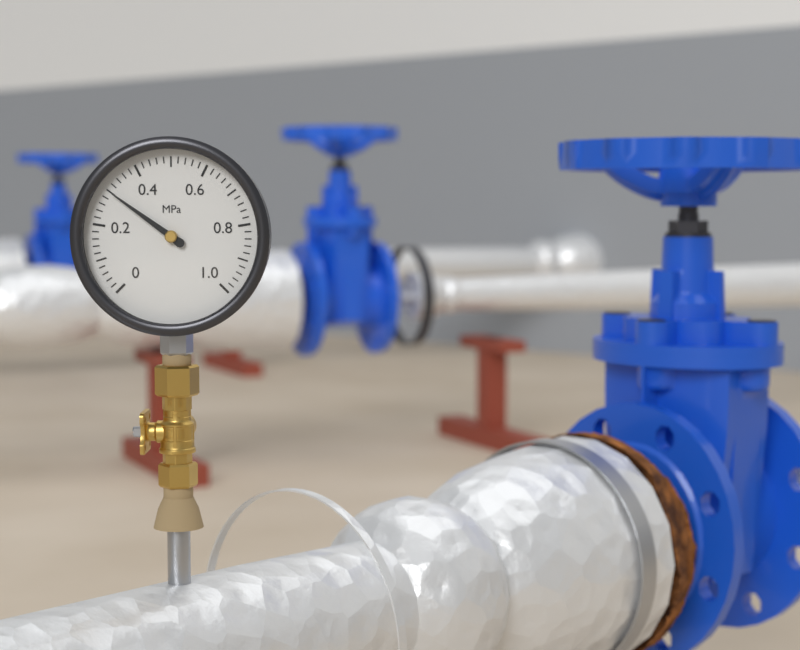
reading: 0.30 MPa
